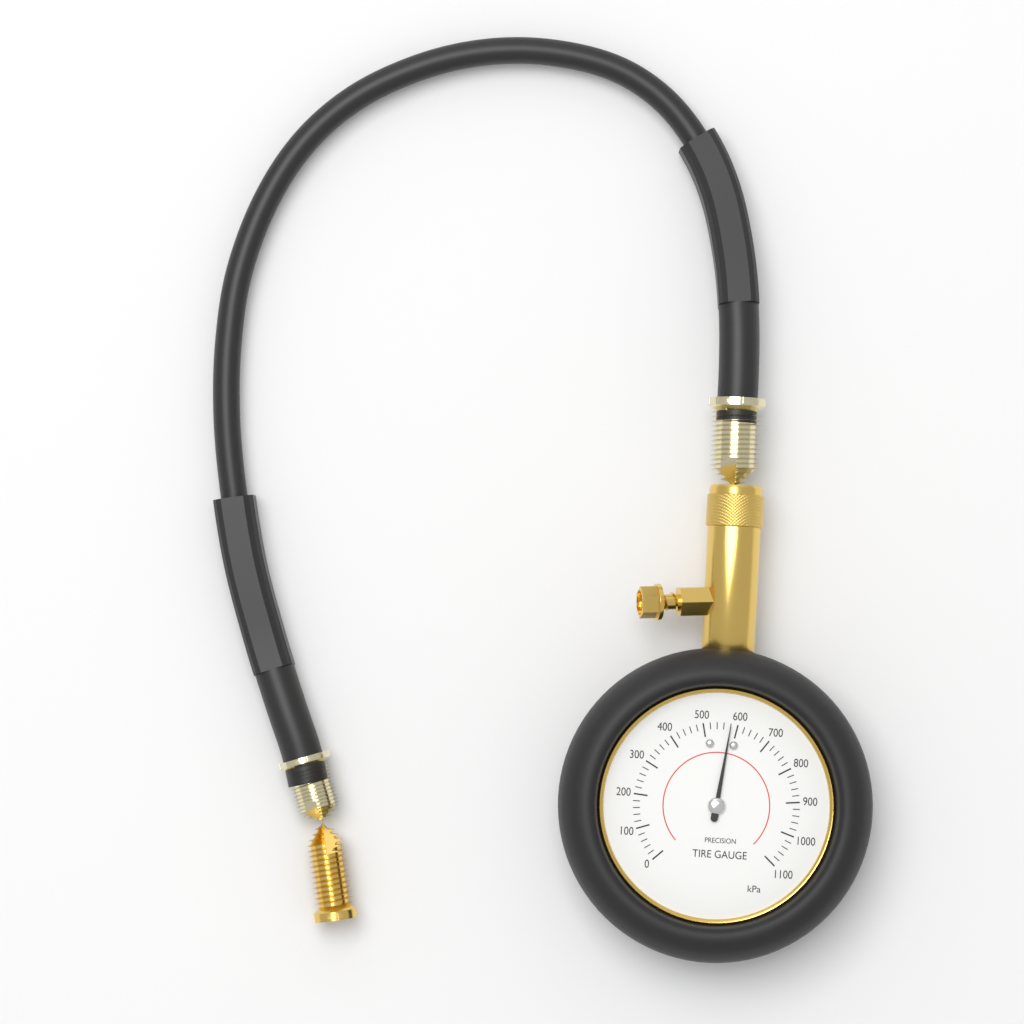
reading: 580 kPa
